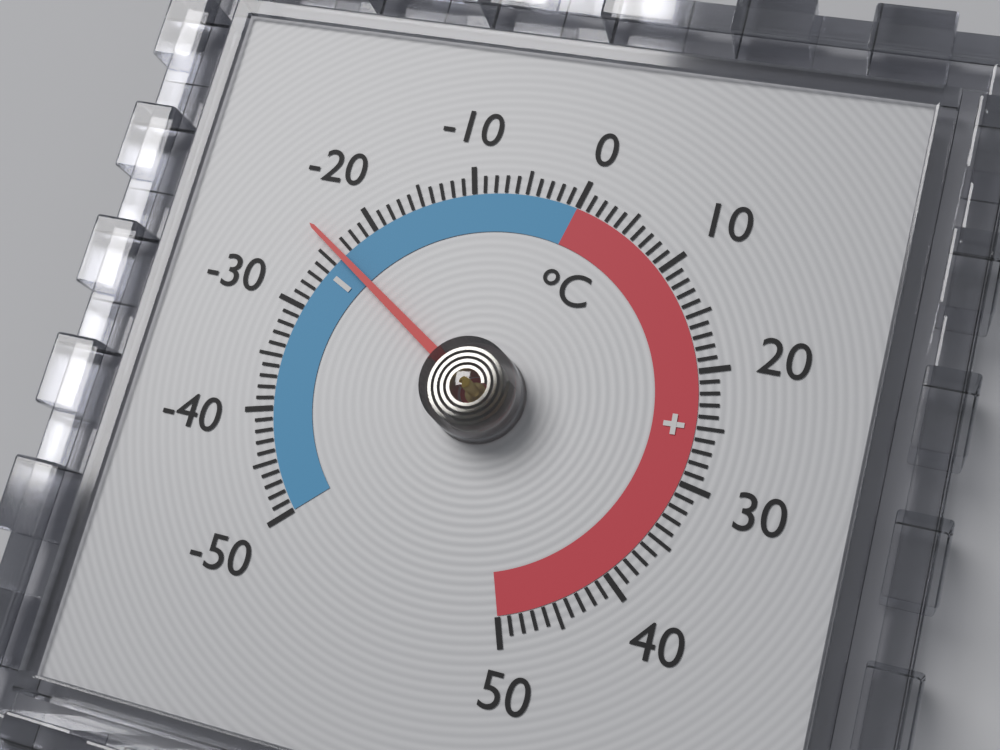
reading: -24 °C
